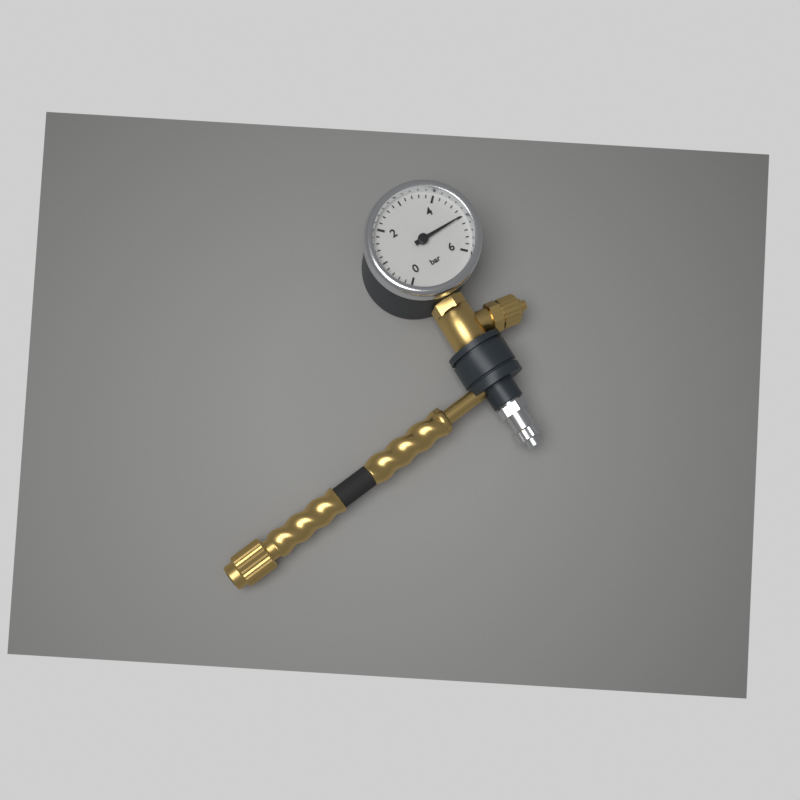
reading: 5.0 bar
